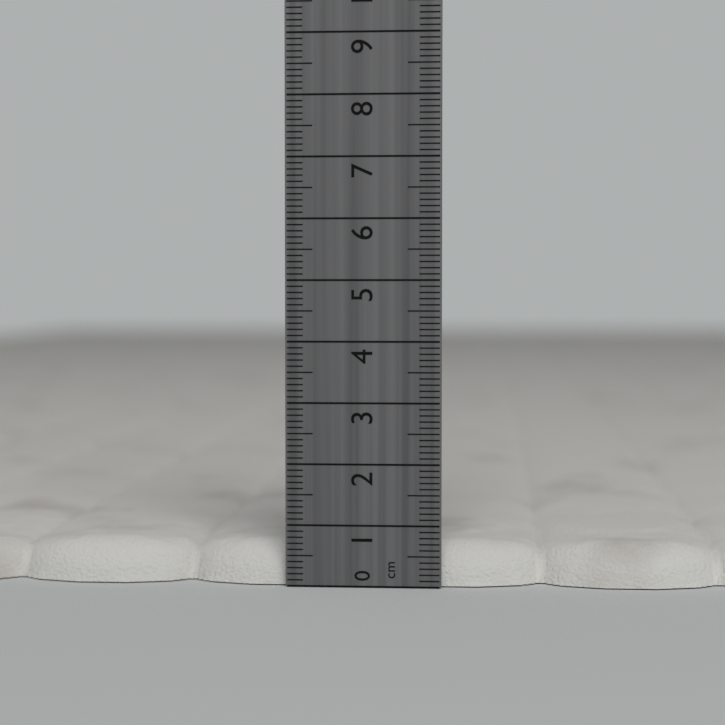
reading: 0.7 cm
